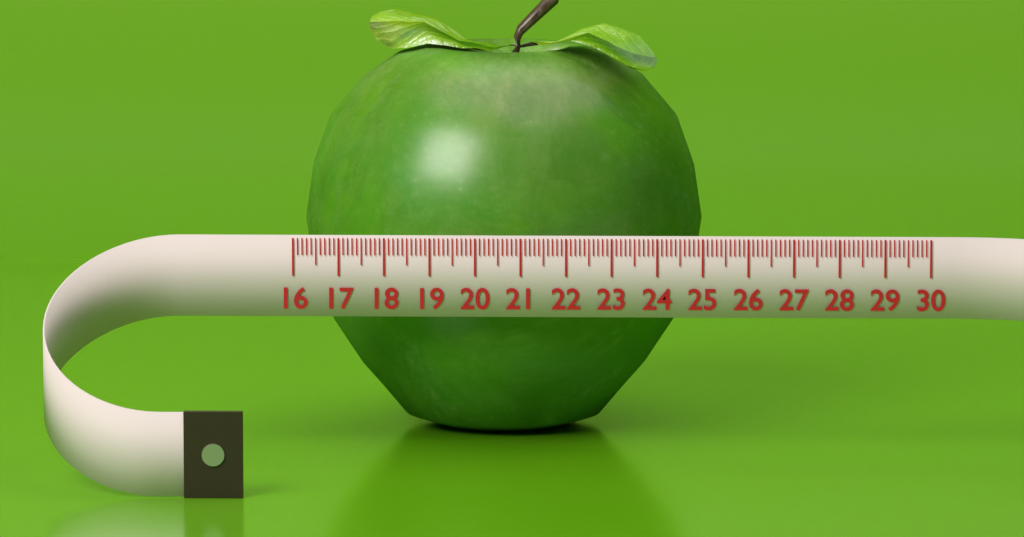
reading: 25.0 (no unit)
